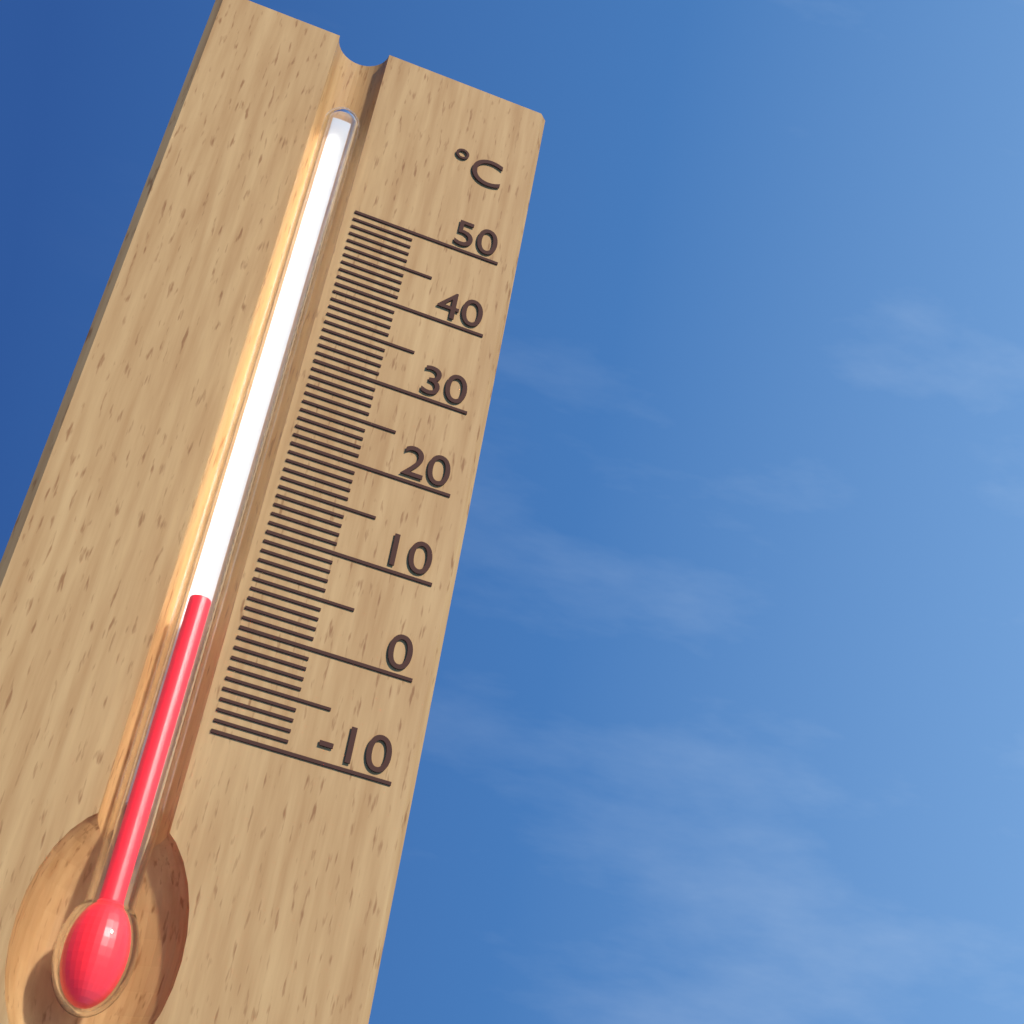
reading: 1 °C
